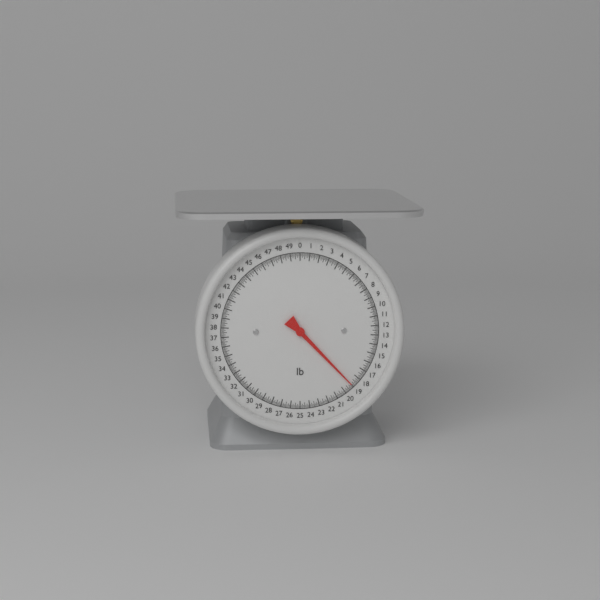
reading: 19.000 lb
